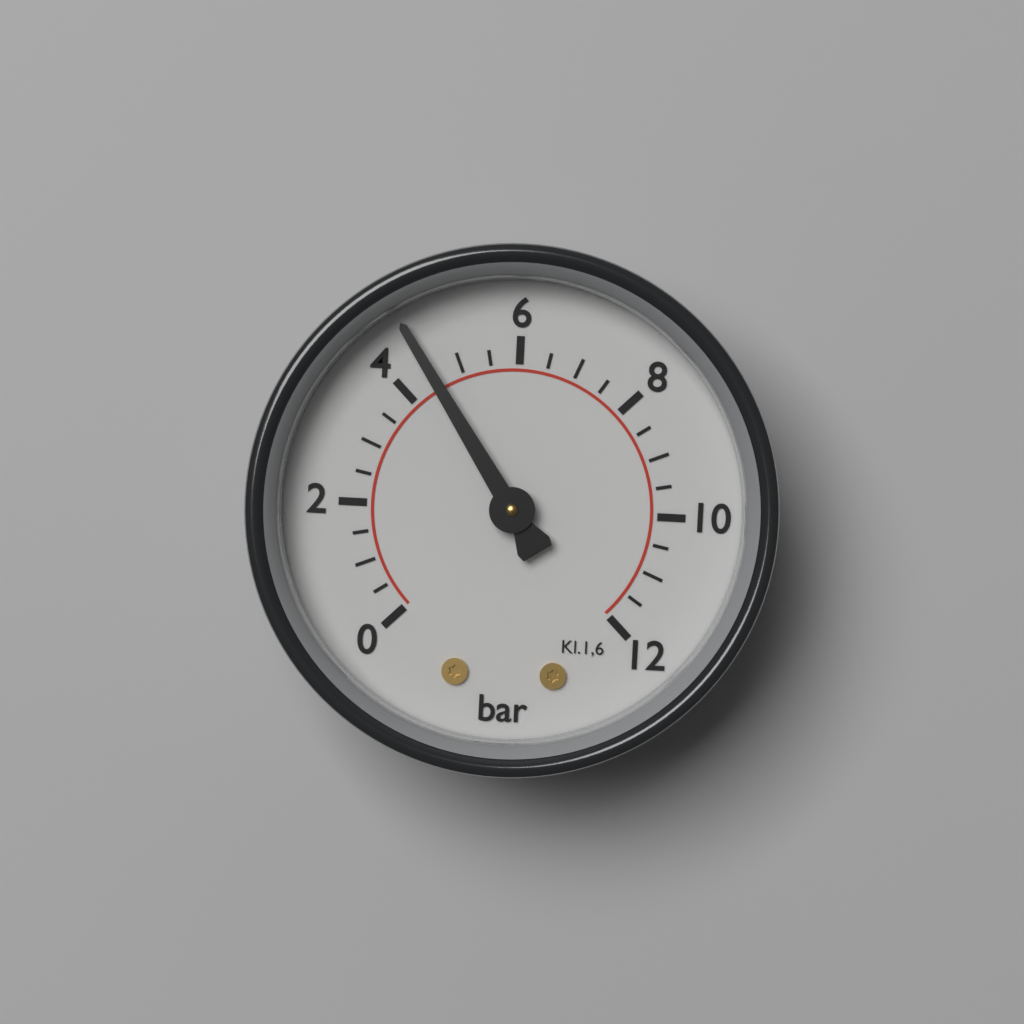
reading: 4.5 bar
